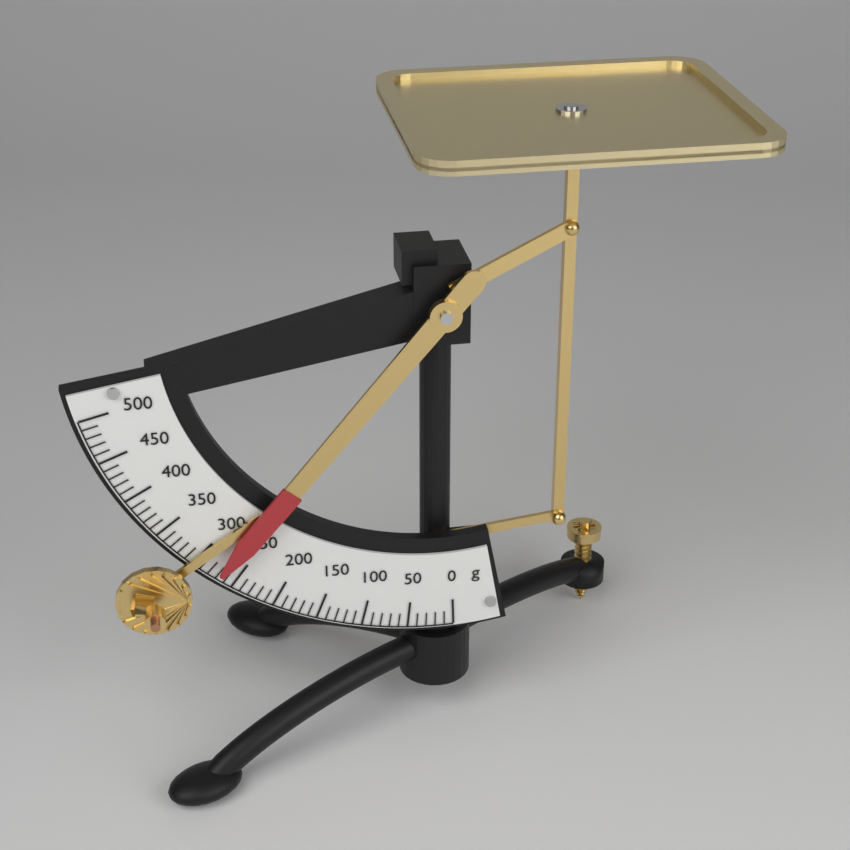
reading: 270 g
